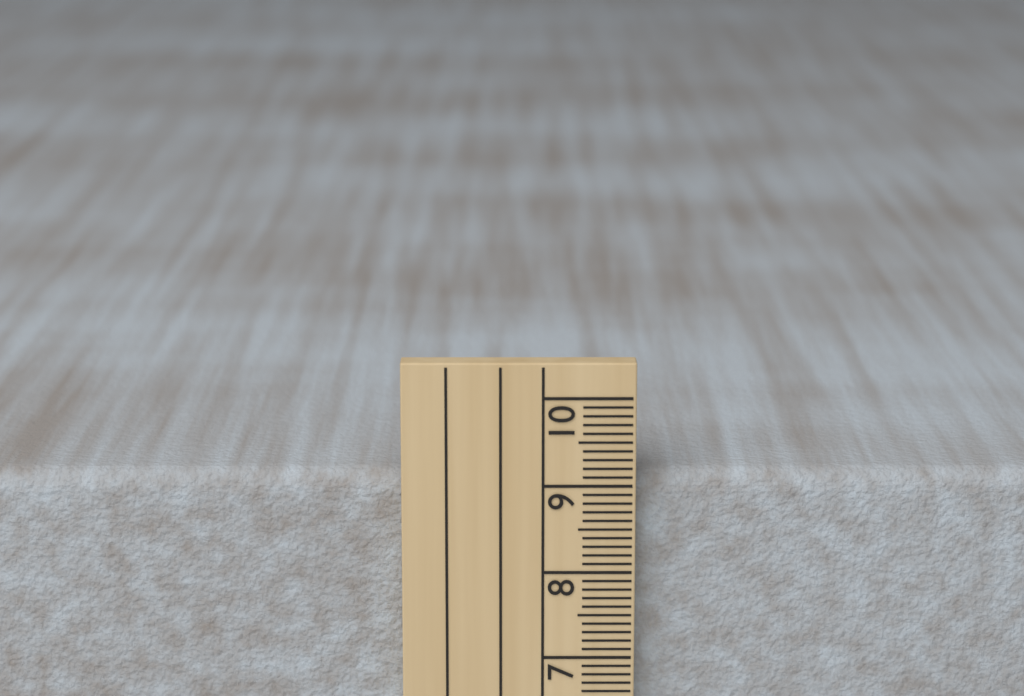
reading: 9.1 cm
